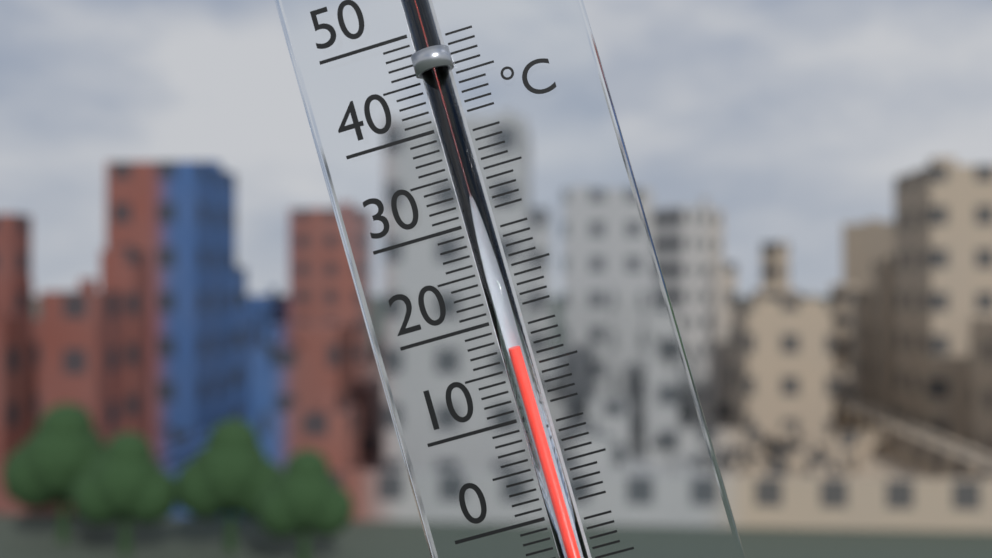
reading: 17 °C
